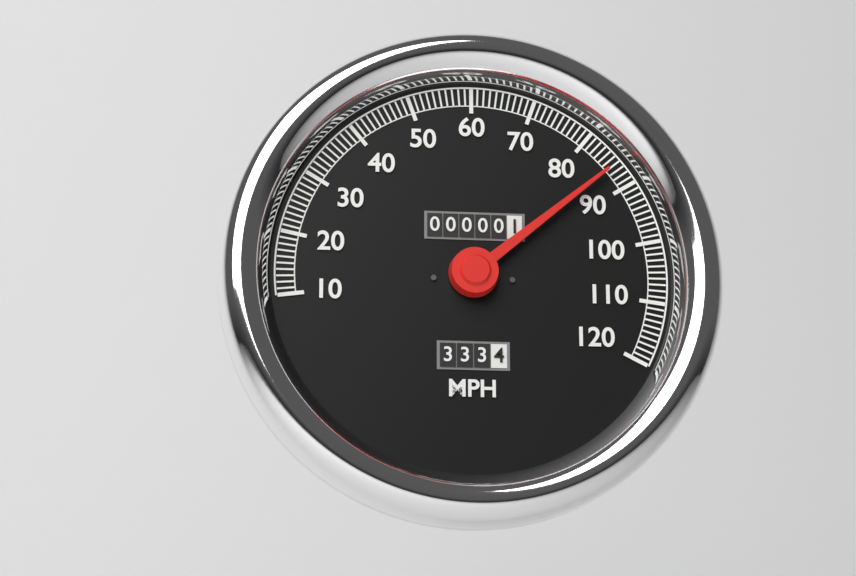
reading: 86 MPH
